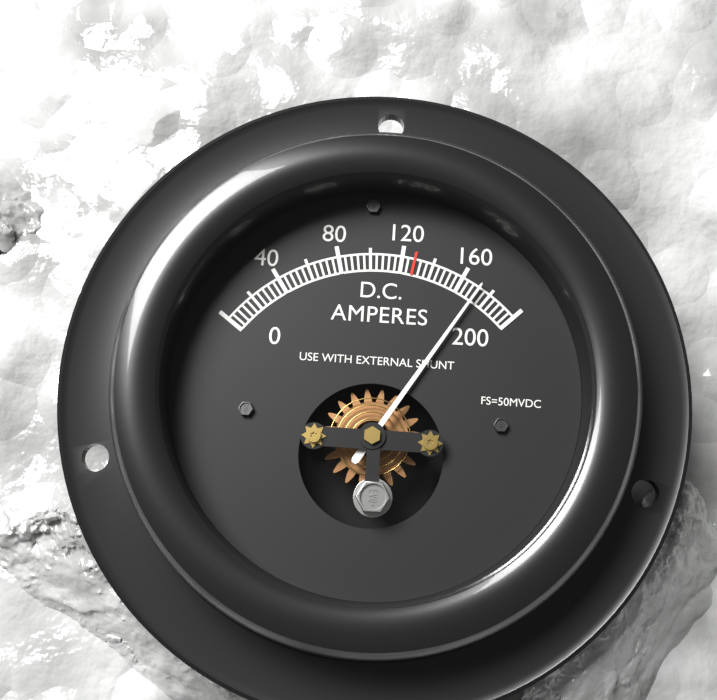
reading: 172 A
